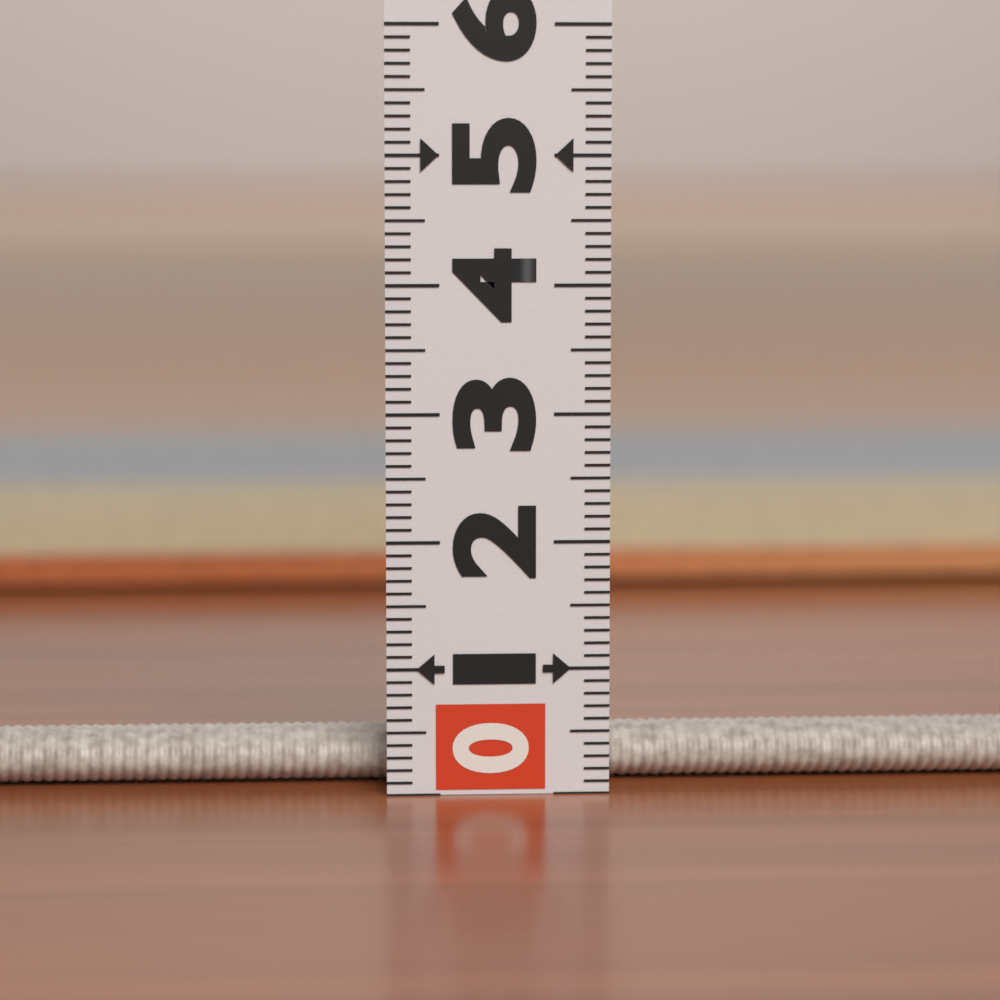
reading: 0.5 (no unit)
